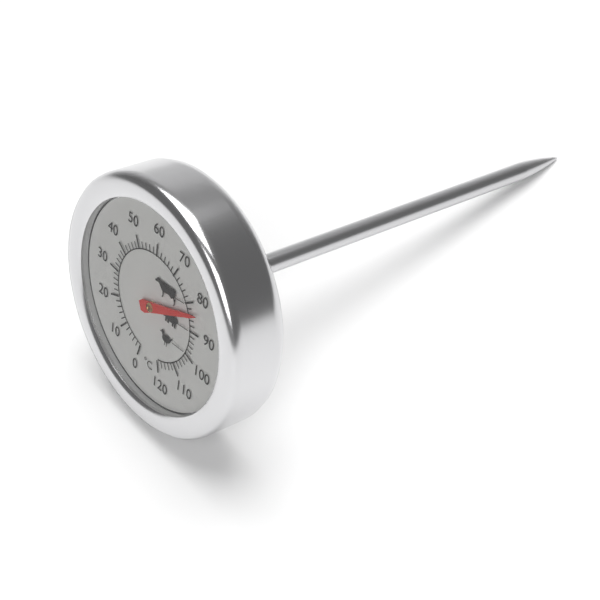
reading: 84 °C
